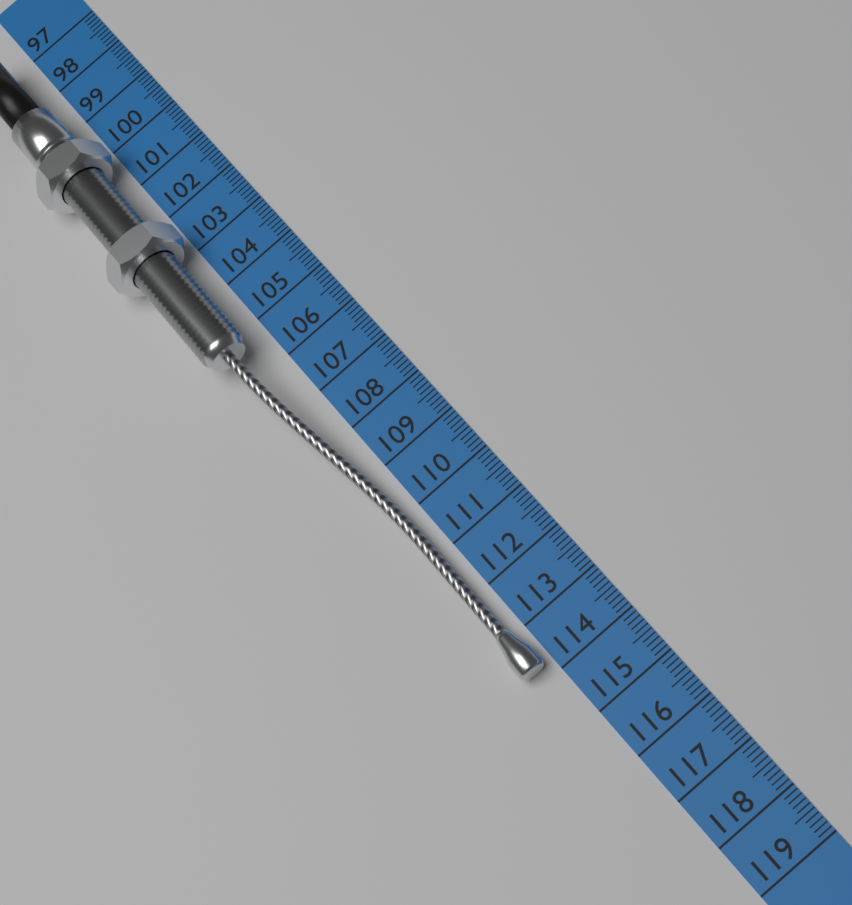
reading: 113.8 cm
